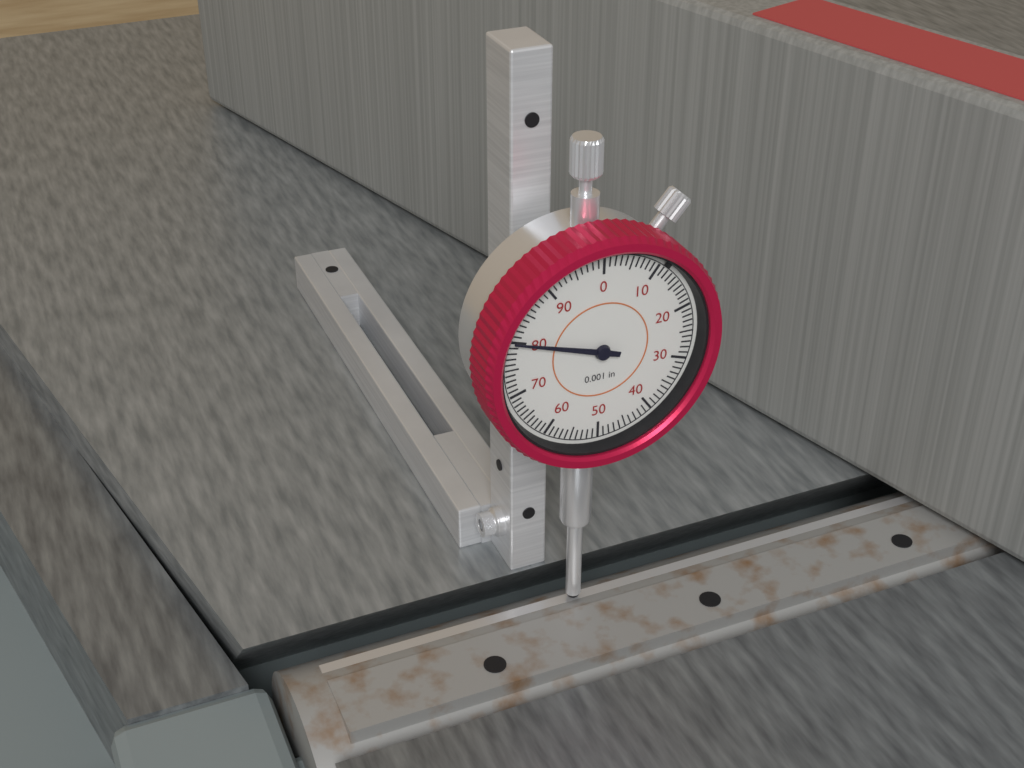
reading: 0.080 in
